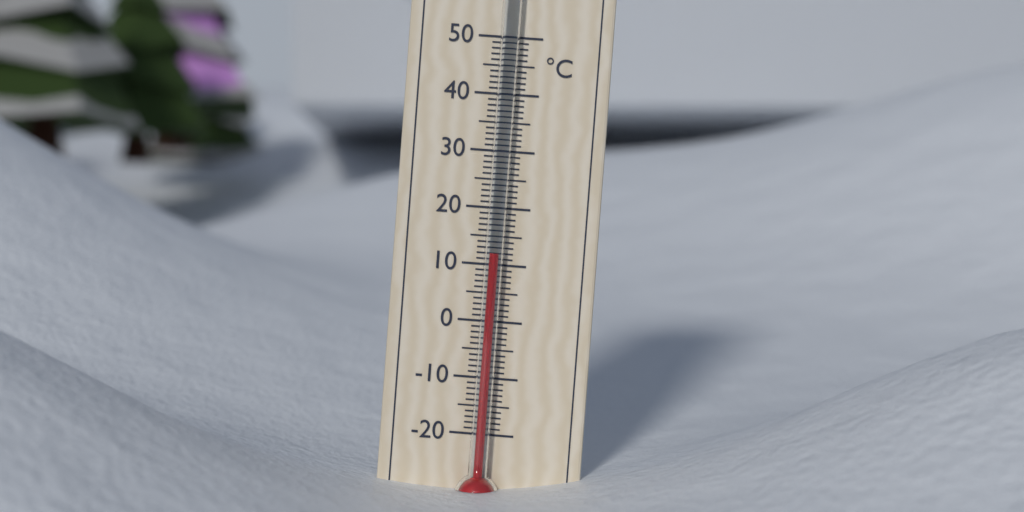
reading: 12 °C
